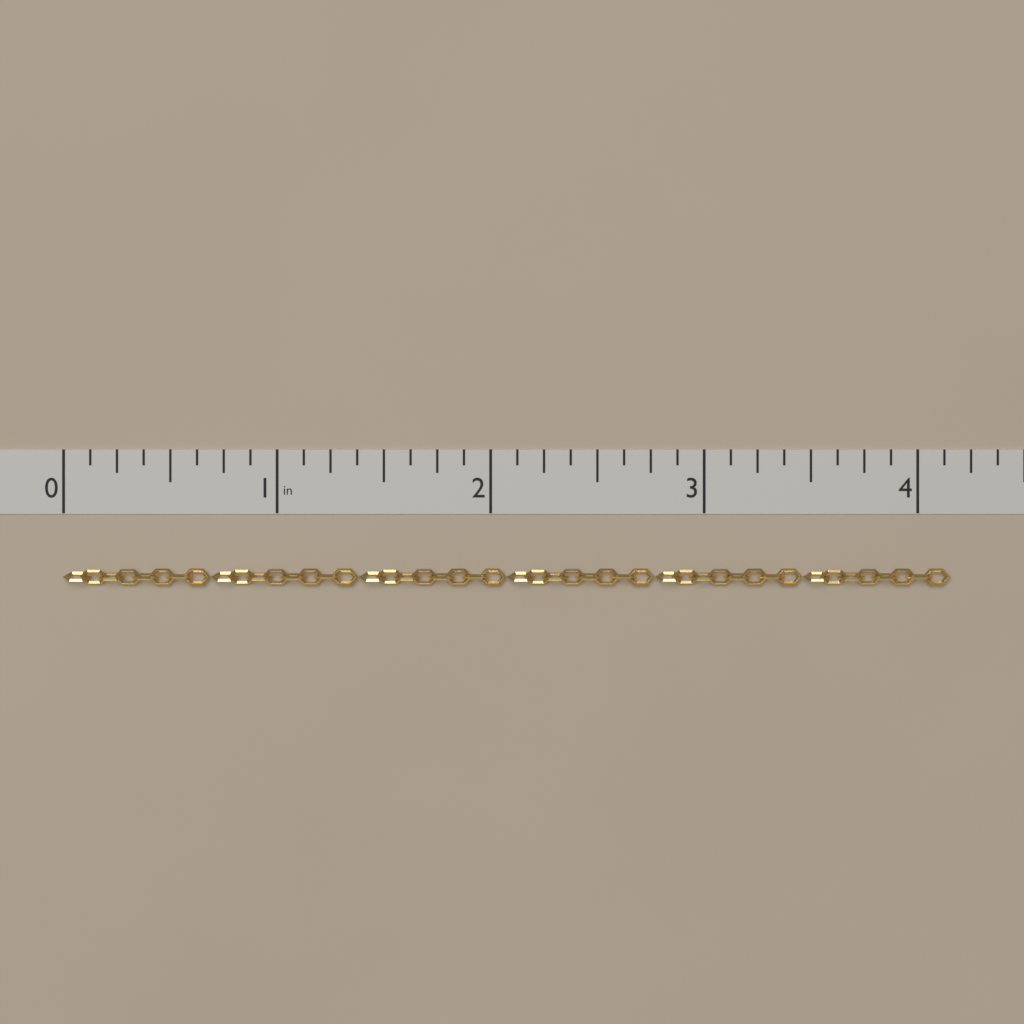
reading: 4.150 in
